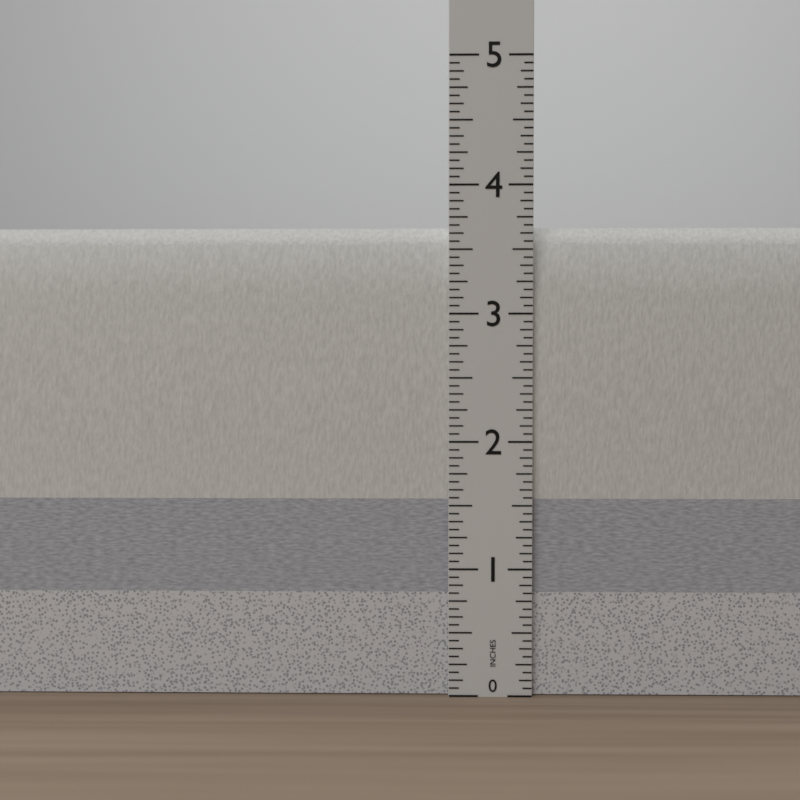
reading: 3.6875 in
